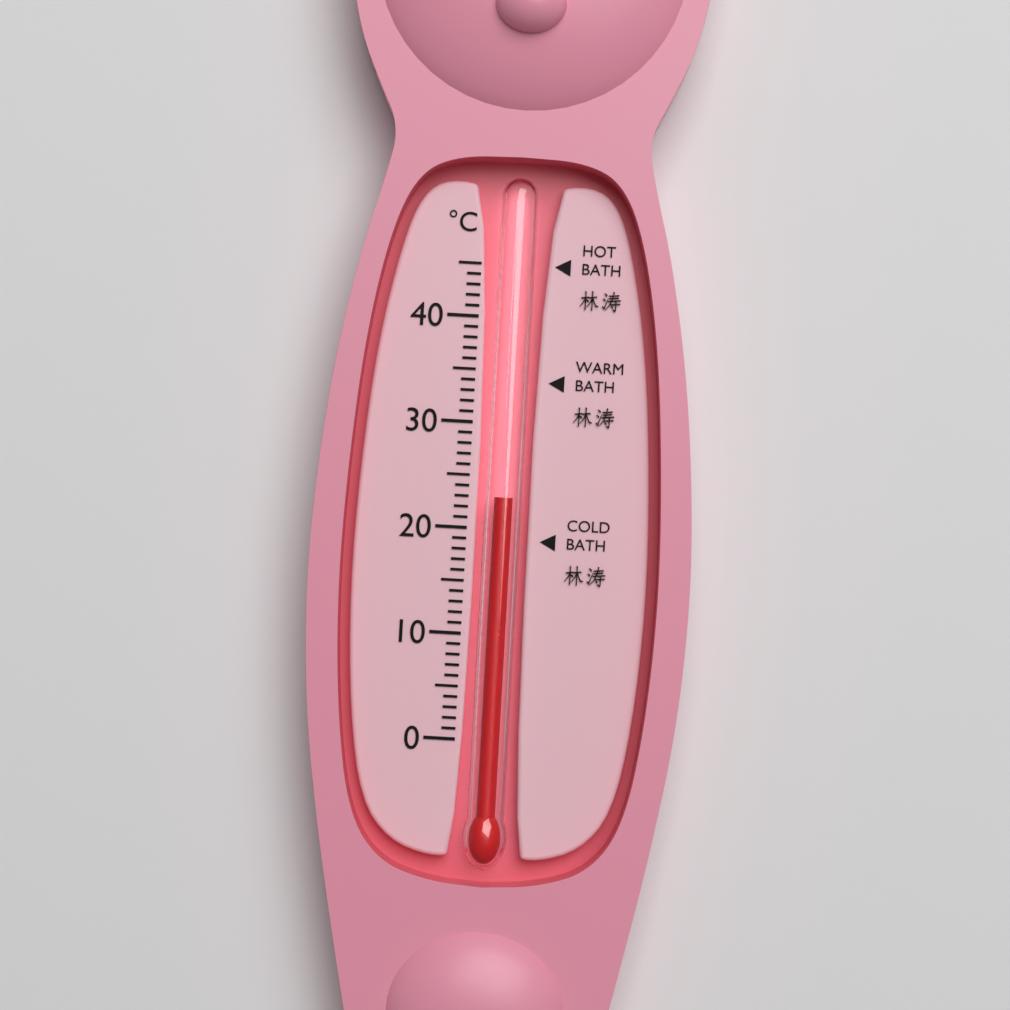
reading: 23 °C
